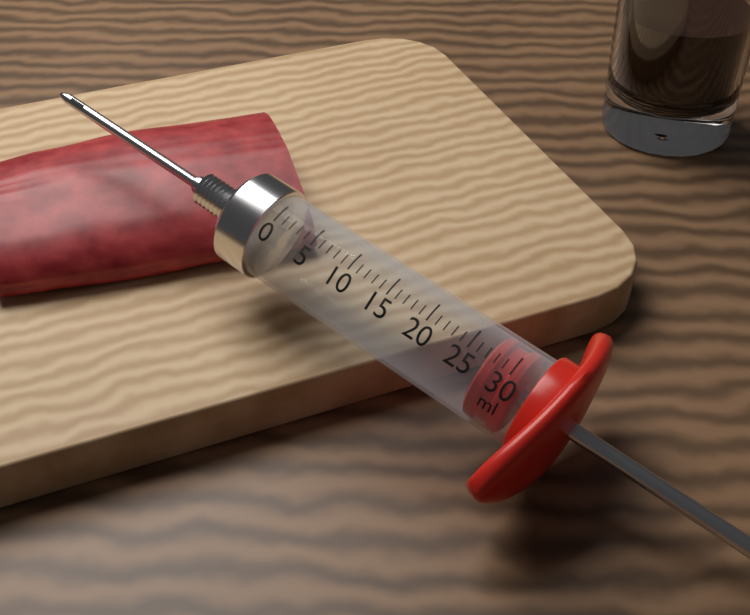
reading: 27 ml
